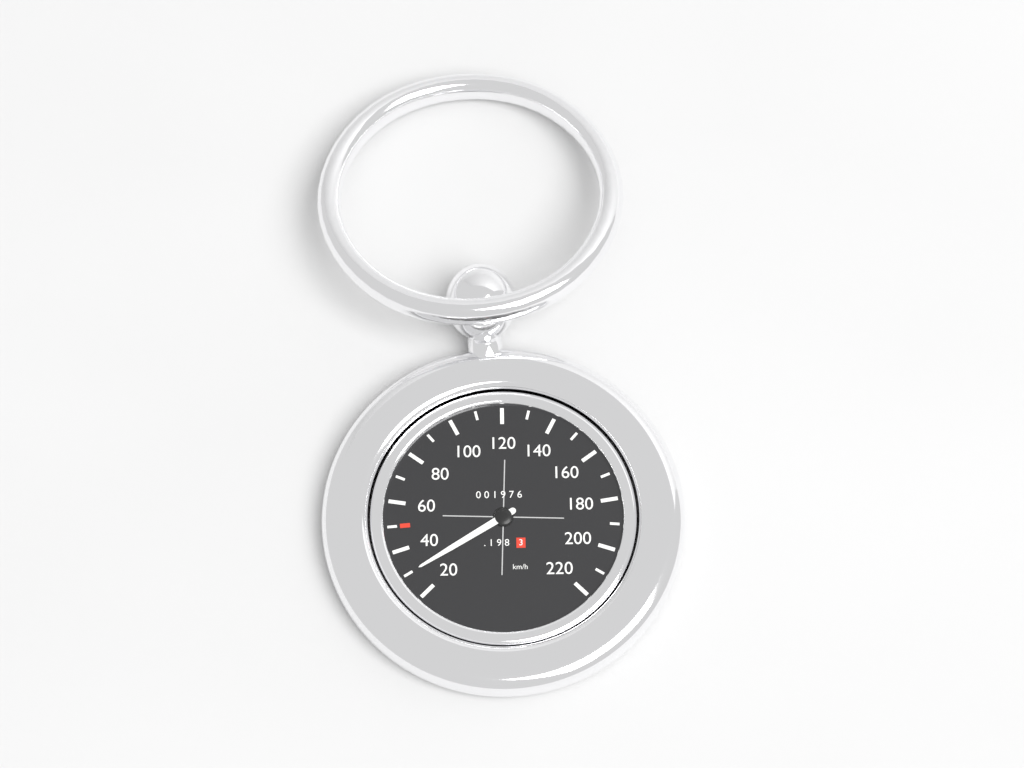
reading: 30 km/h
